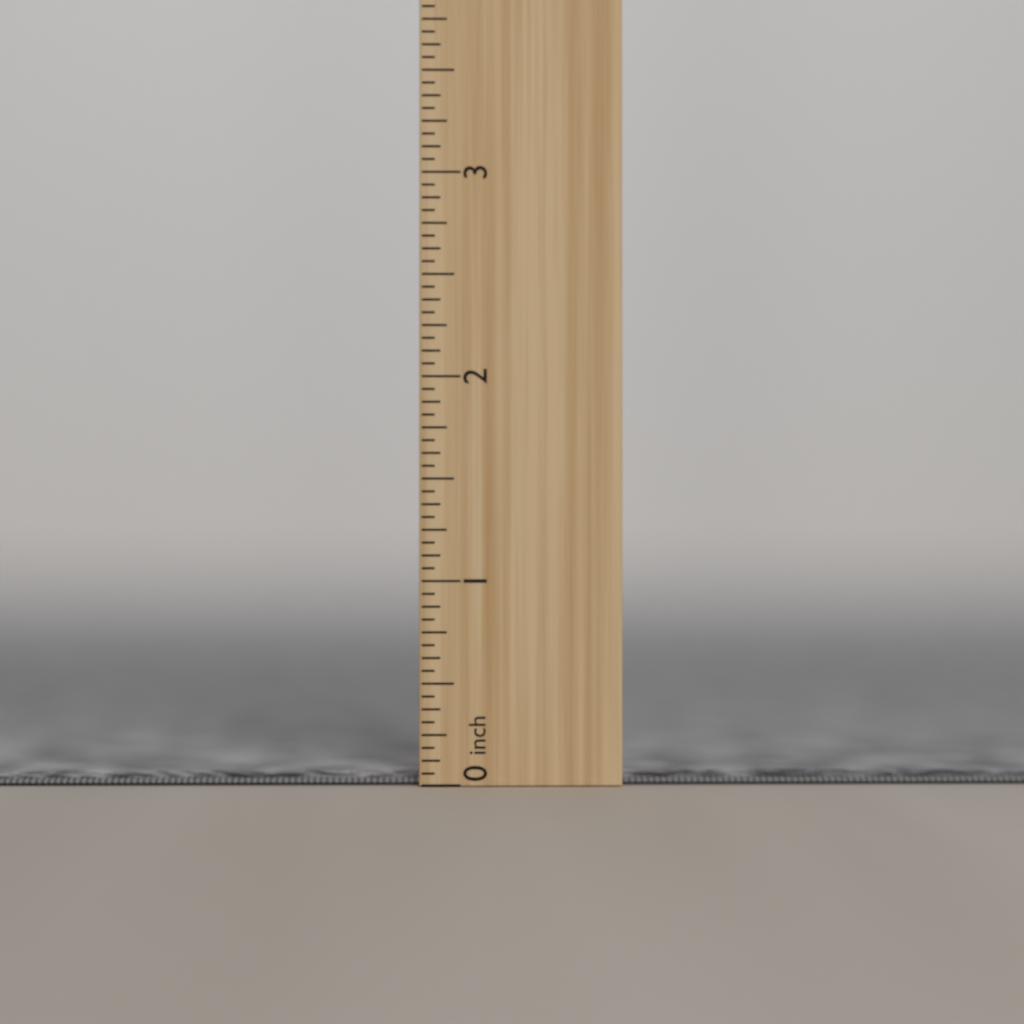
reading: 0.0625 inch
